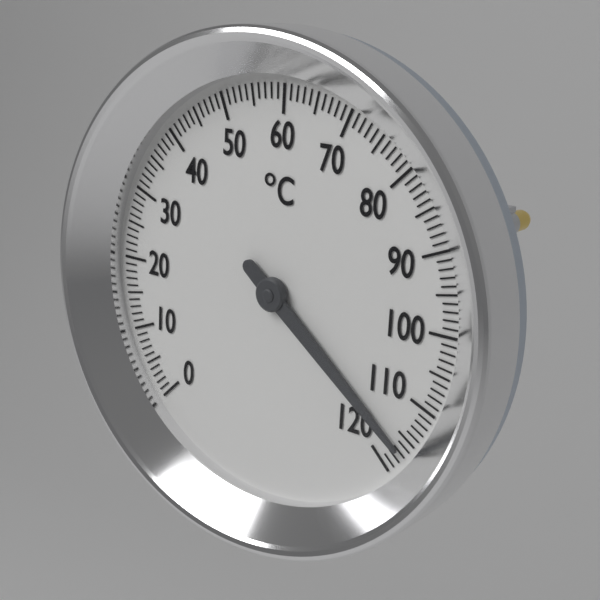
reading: 117 °C
